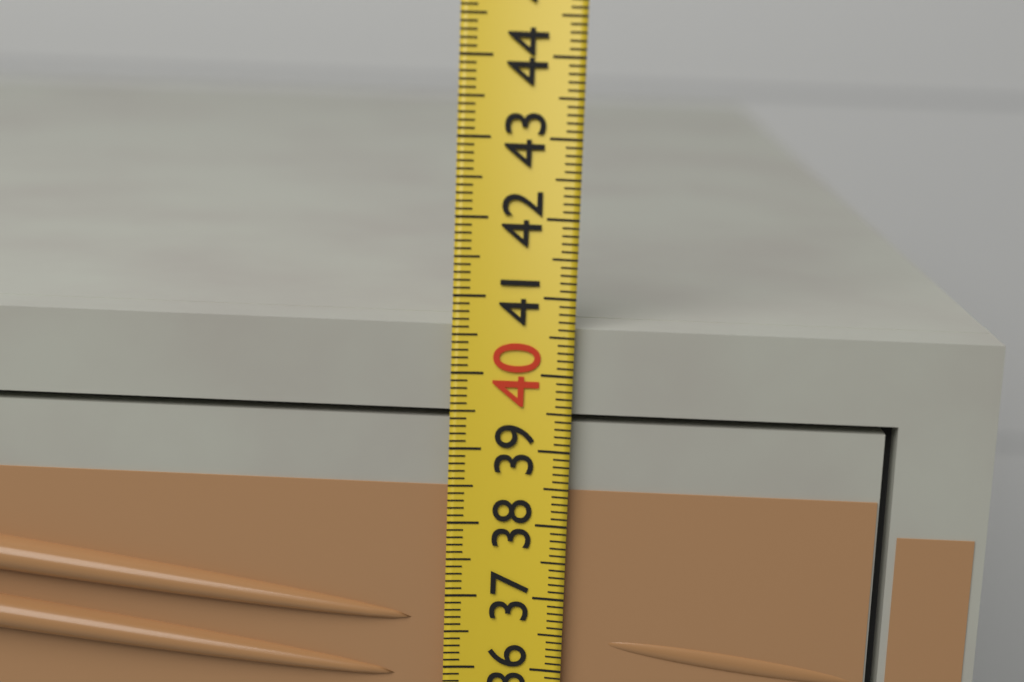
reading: 40.6 (no unit)
